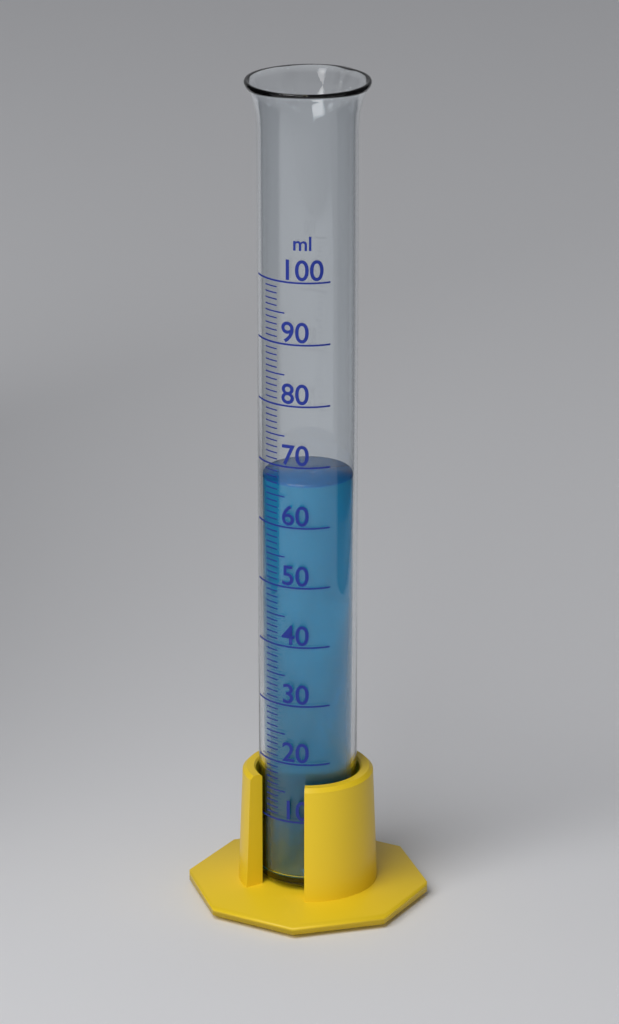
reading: 67 ml
